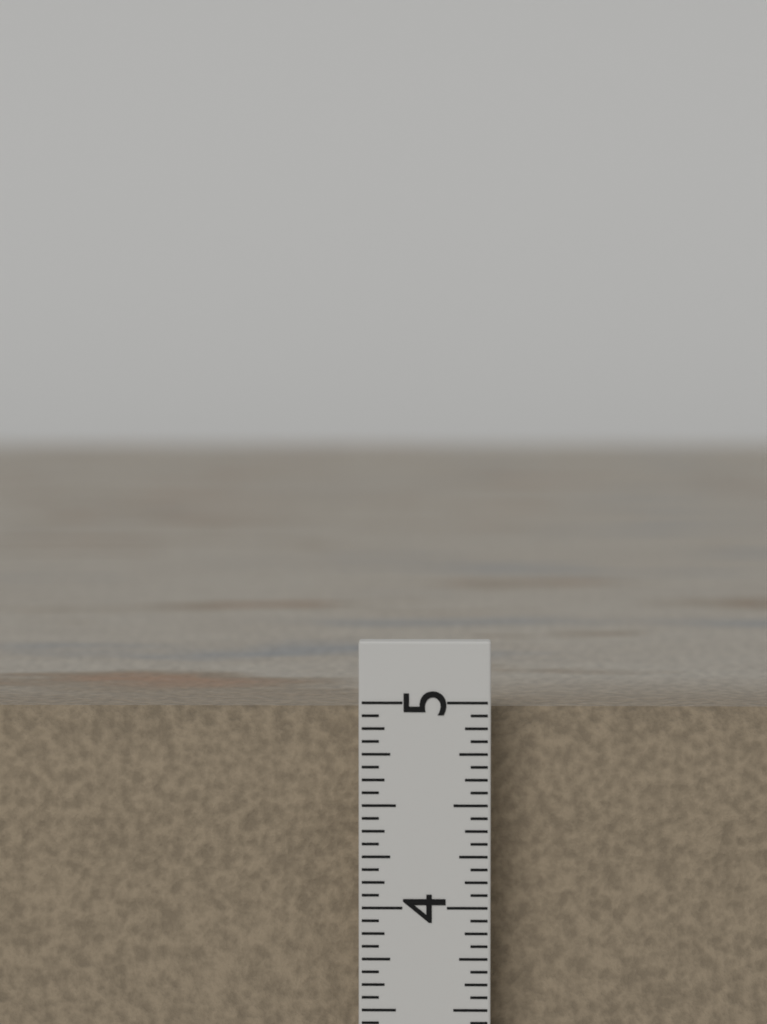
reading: 4.9375 in
